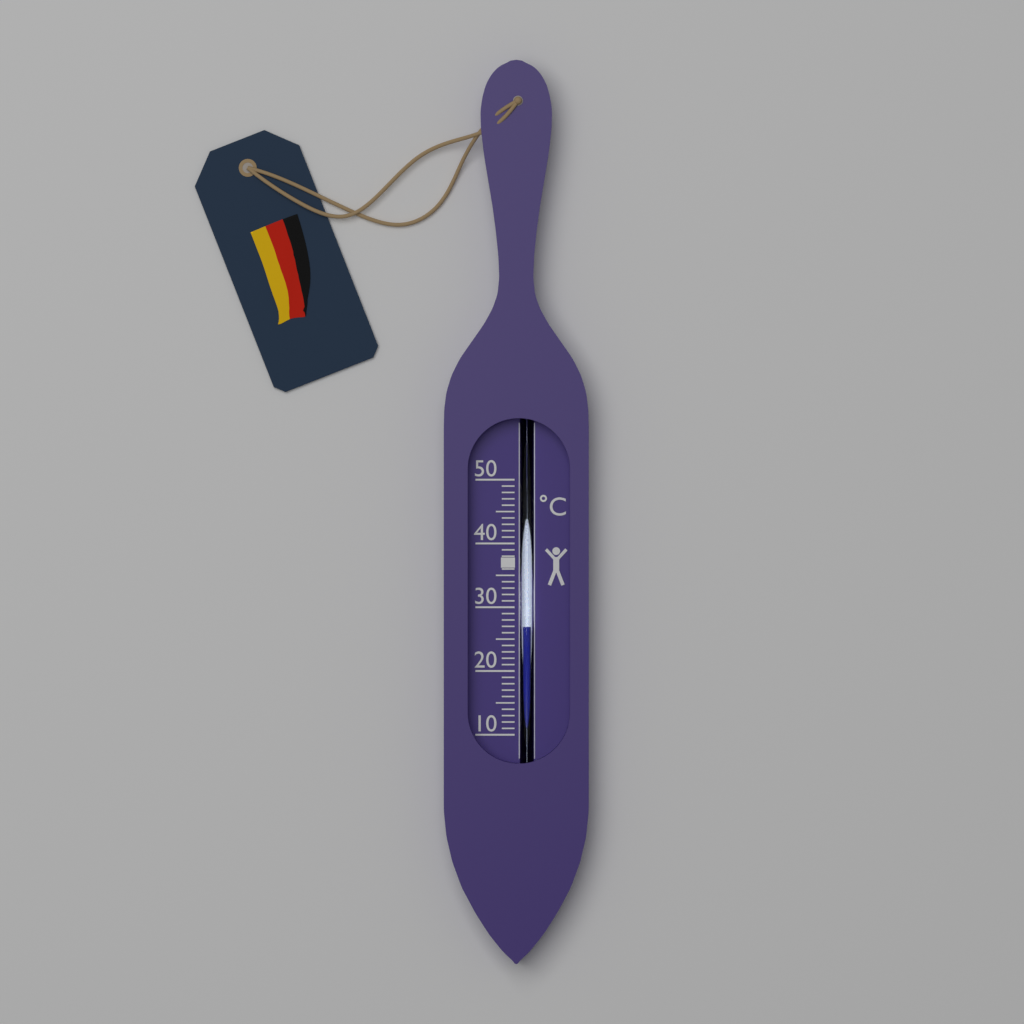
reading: 27 °C
